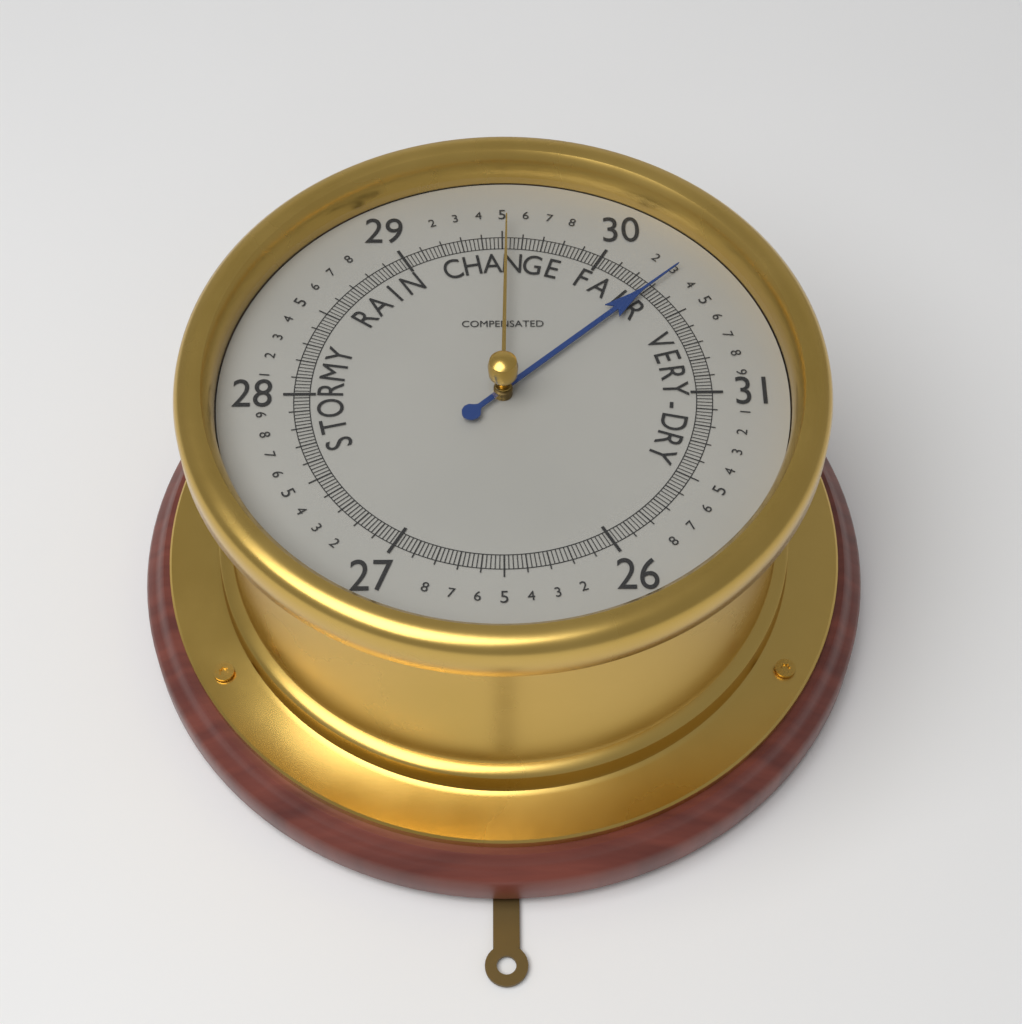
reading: 30.30 (no unit)
